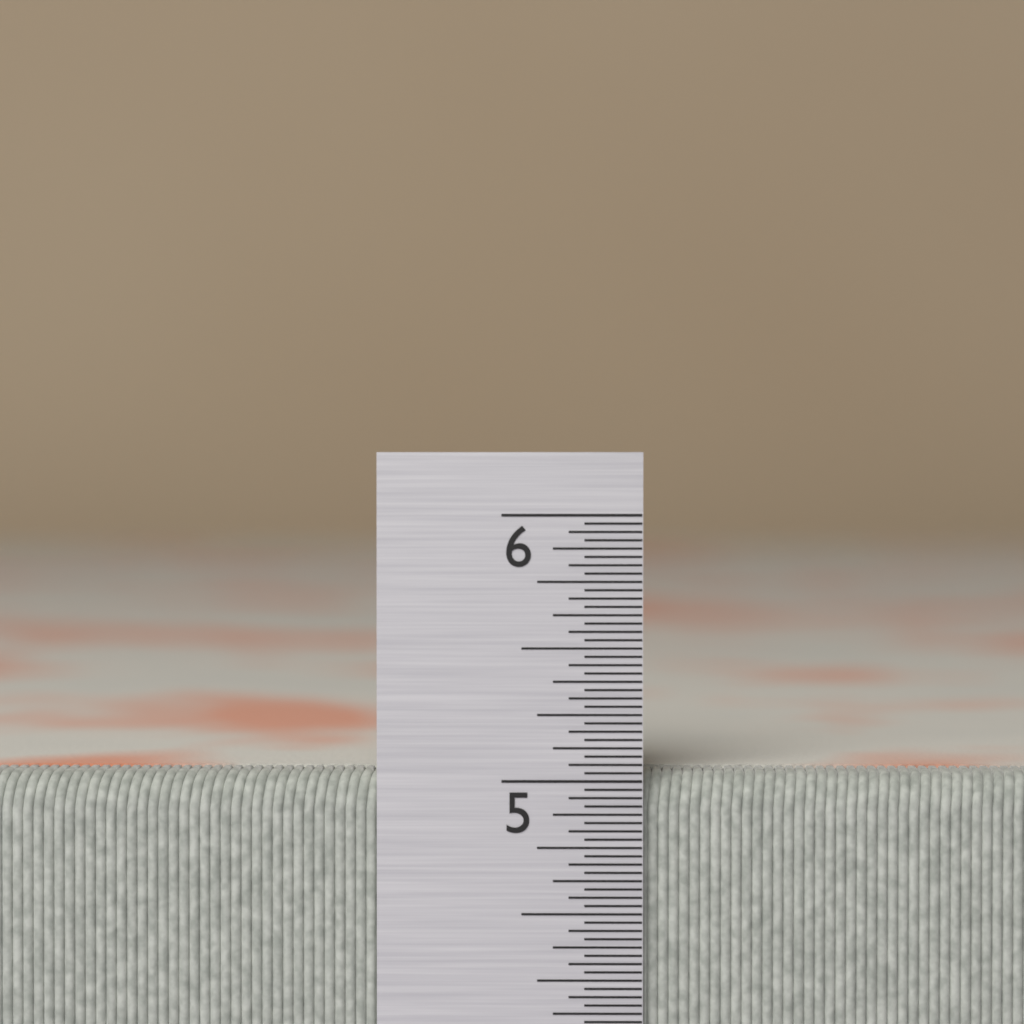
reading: 5.03125 in
